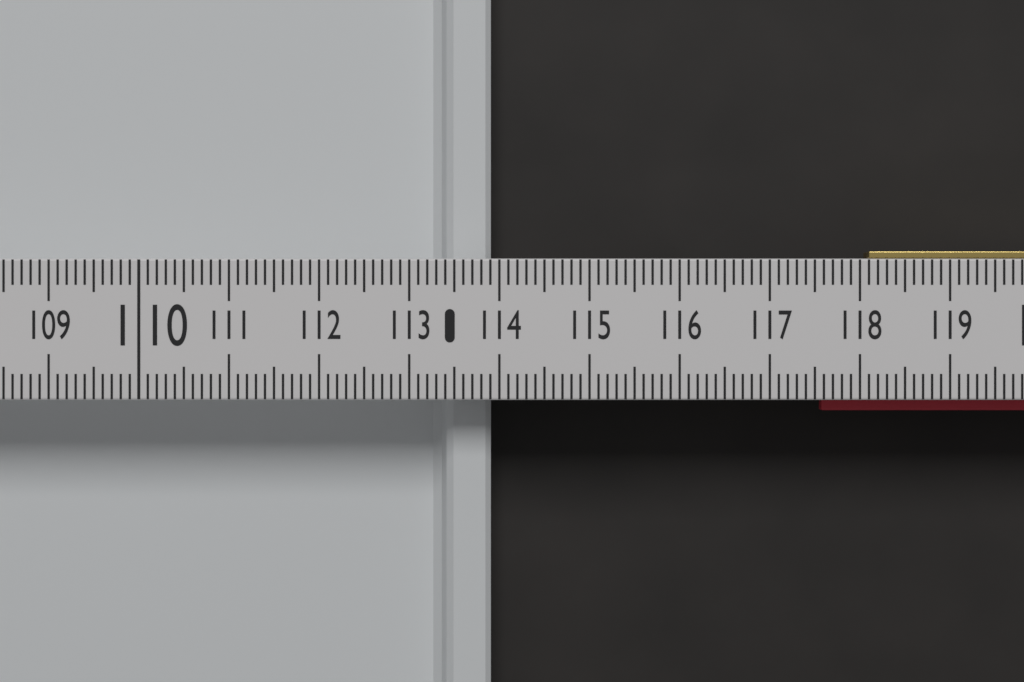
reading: 113.9 (no unit)
